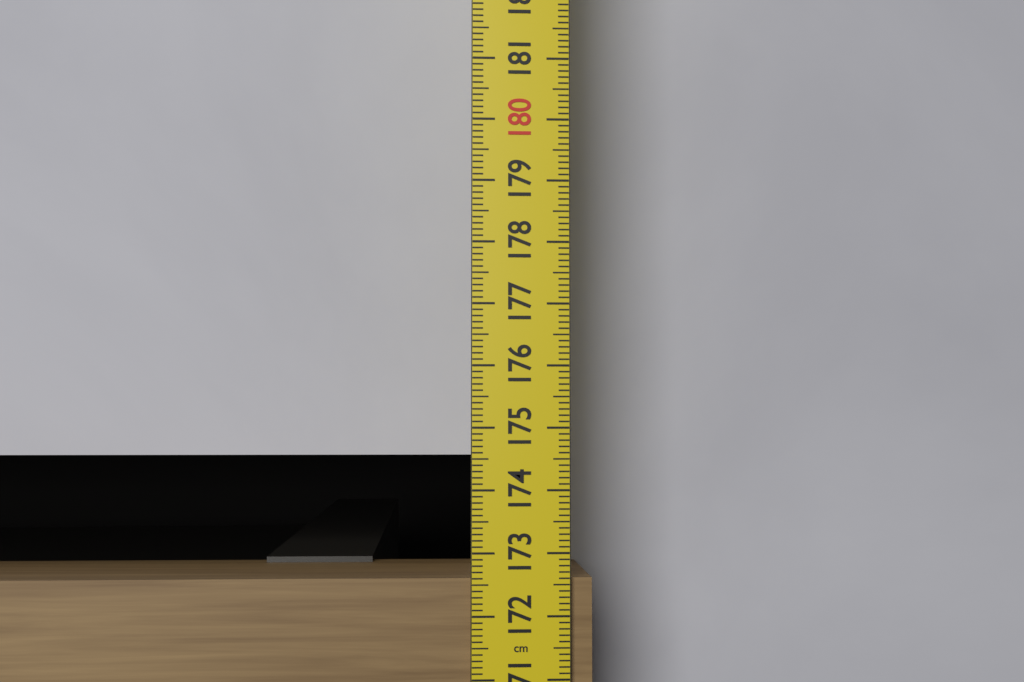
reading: 172.6 cm
